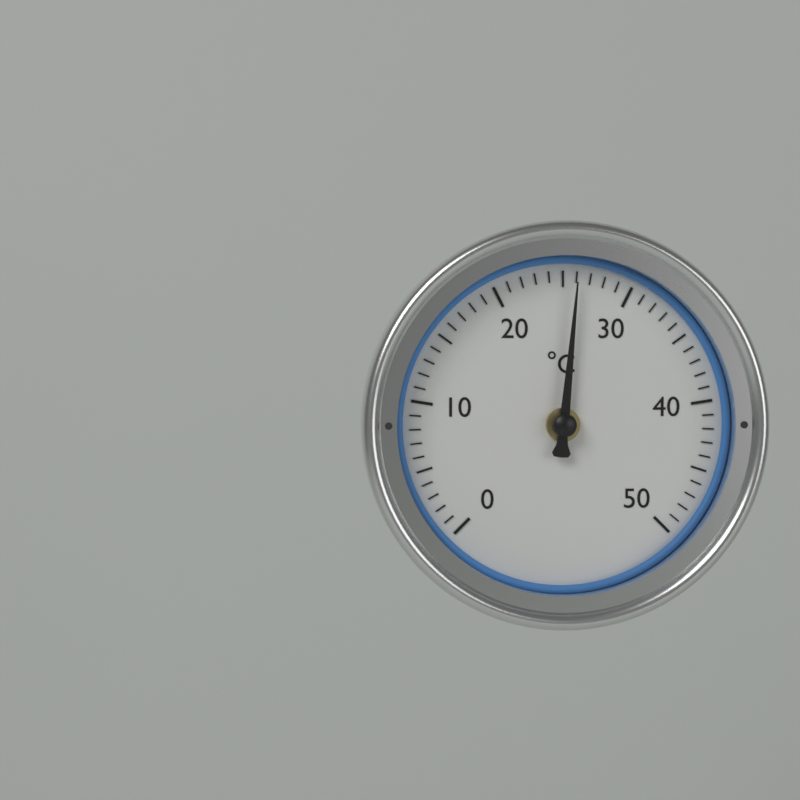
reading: 26 °C
